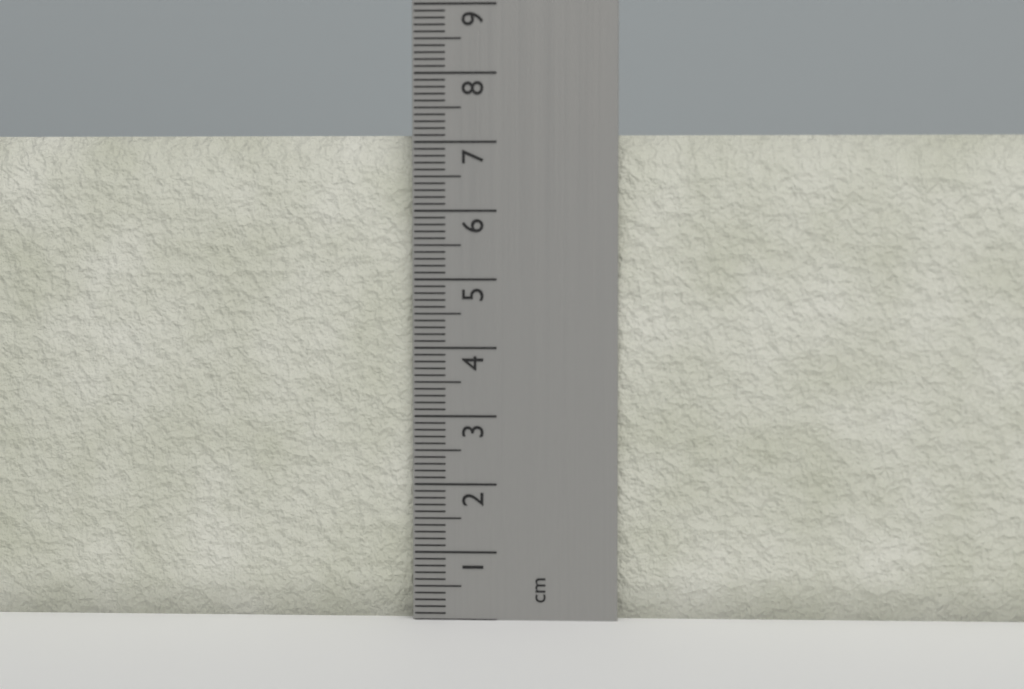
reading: 7.1 cm
